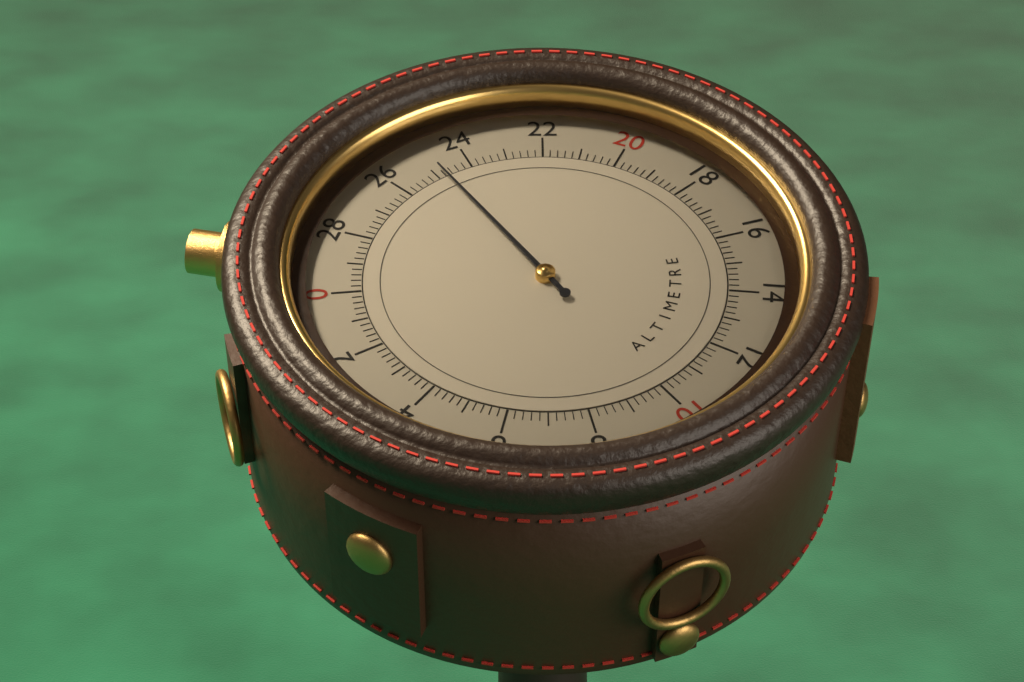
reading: 24.8 (no unit)
